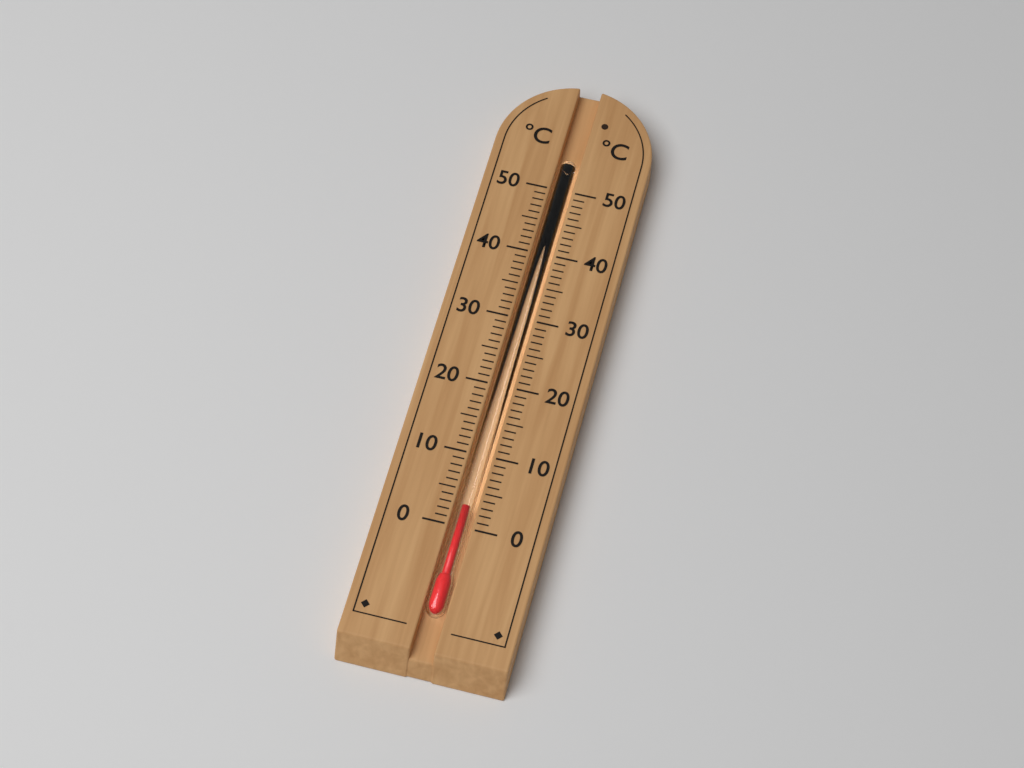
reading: 3 °C
